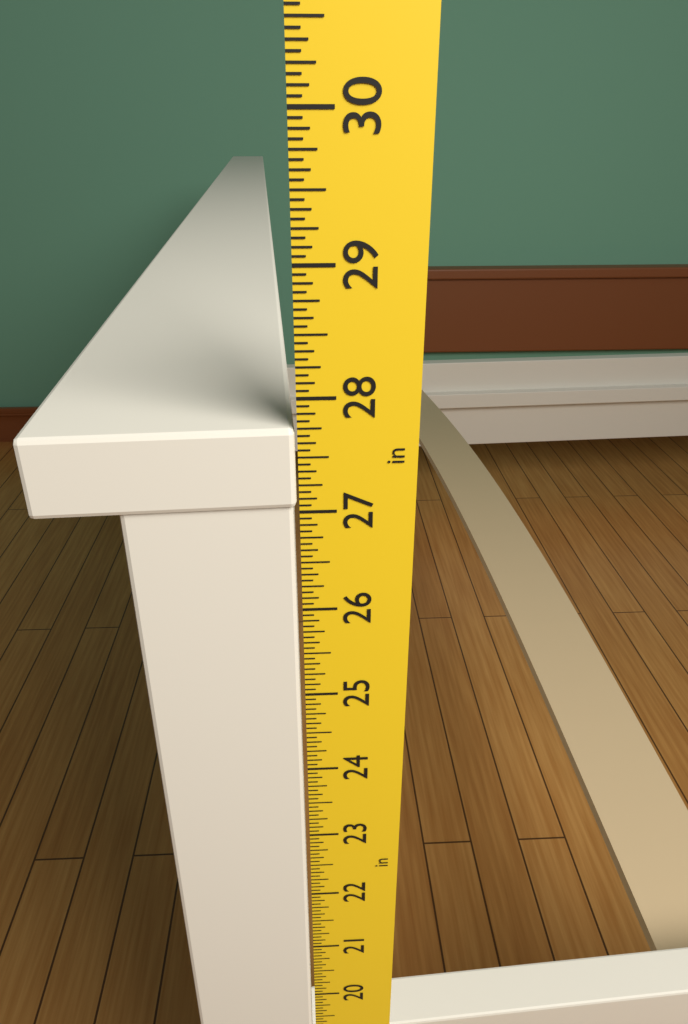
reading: 27.7500 in
